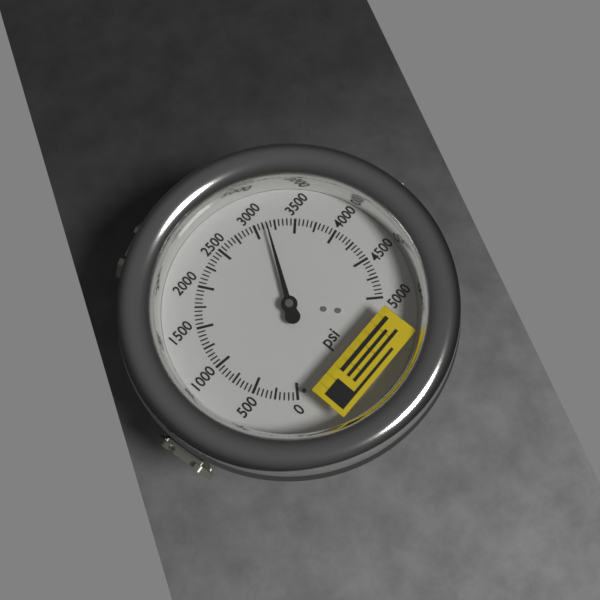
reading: 3150 psi
